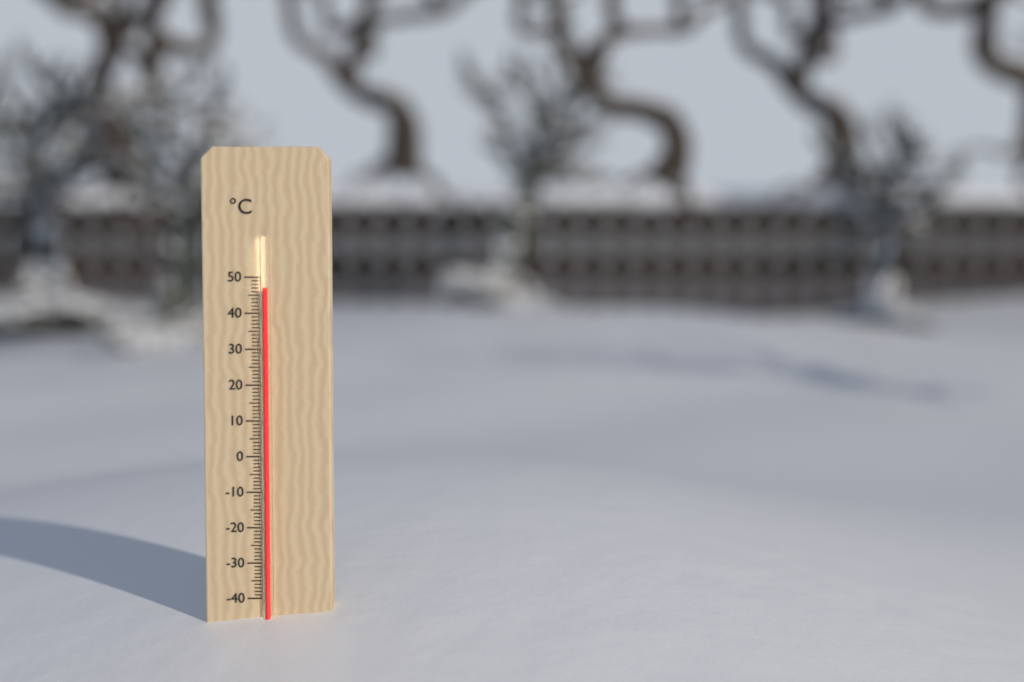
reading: 47 °C
